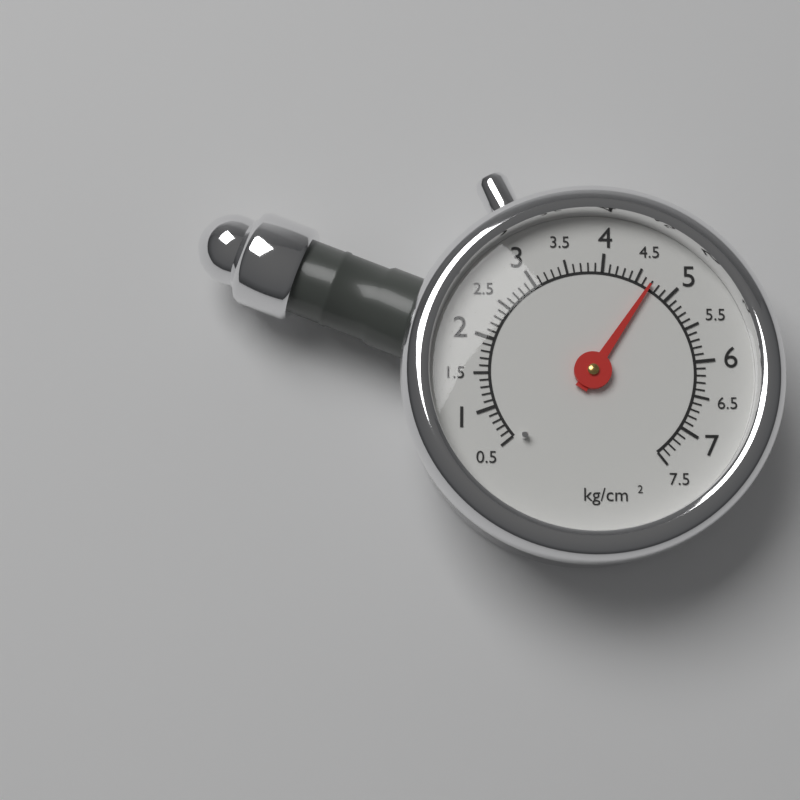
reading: 4.7 kg/cm²
